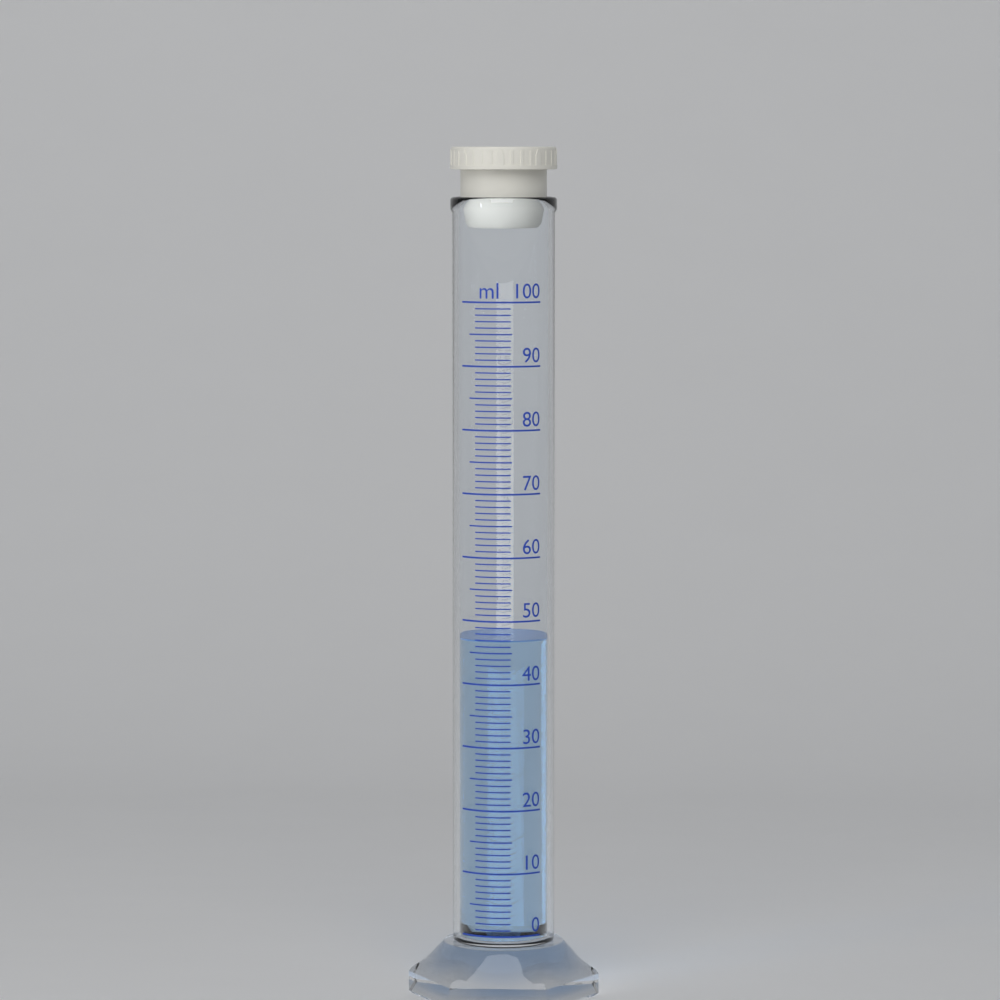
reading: 47 ml
